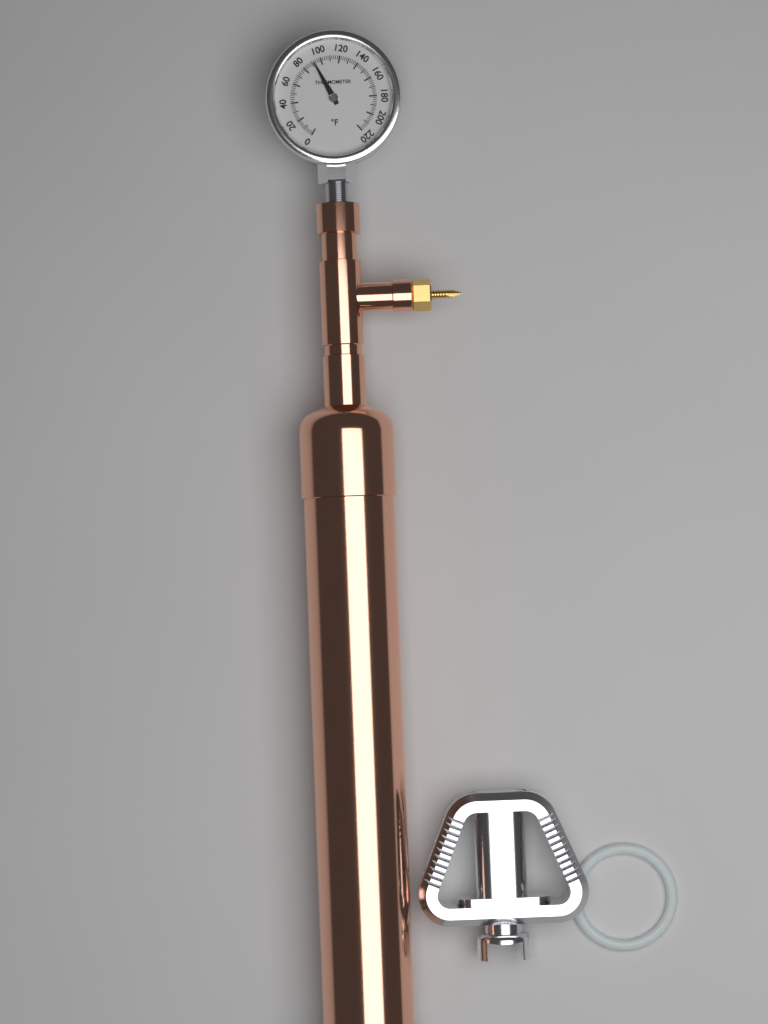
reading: 92 °F
